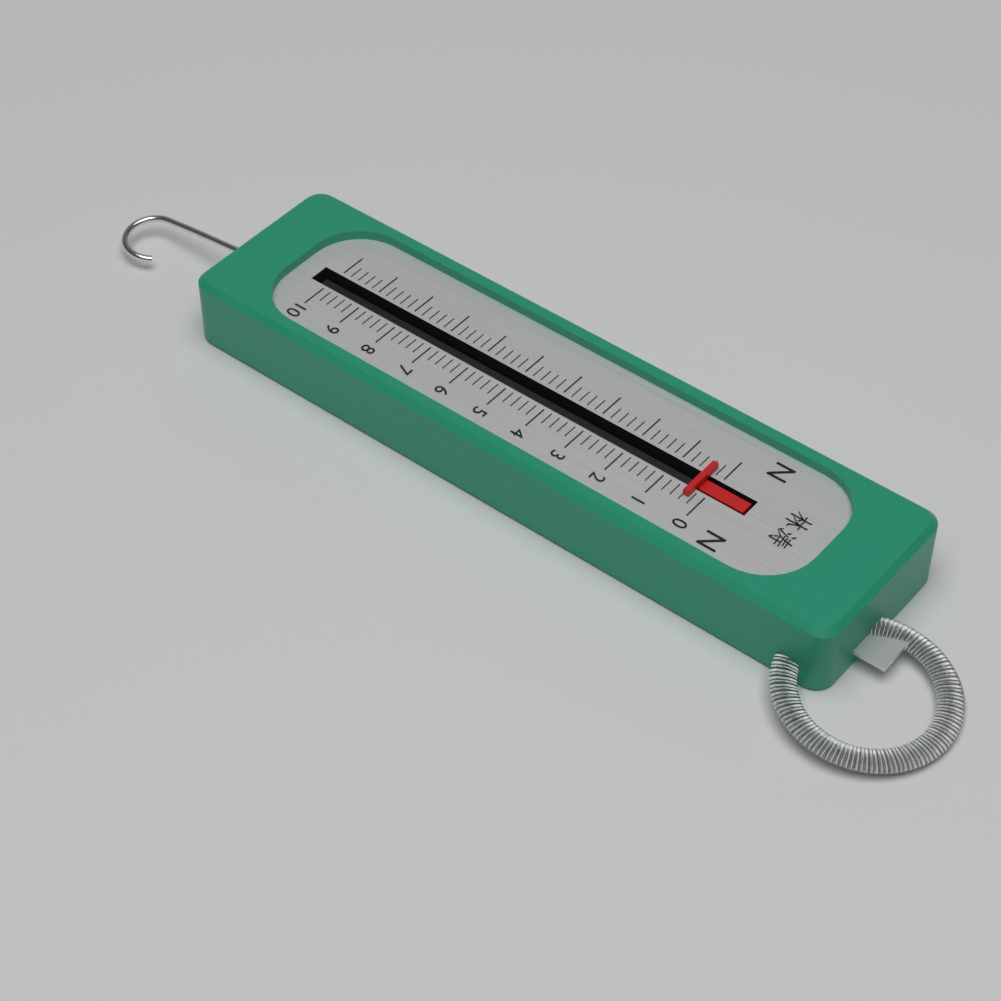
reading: 0.4 N
